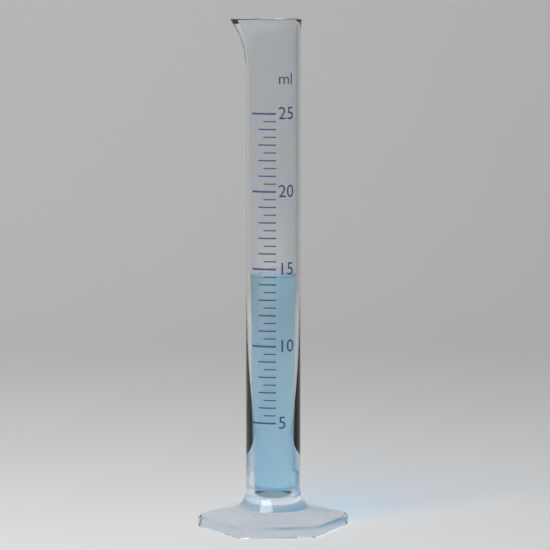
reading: 14.5 ml
